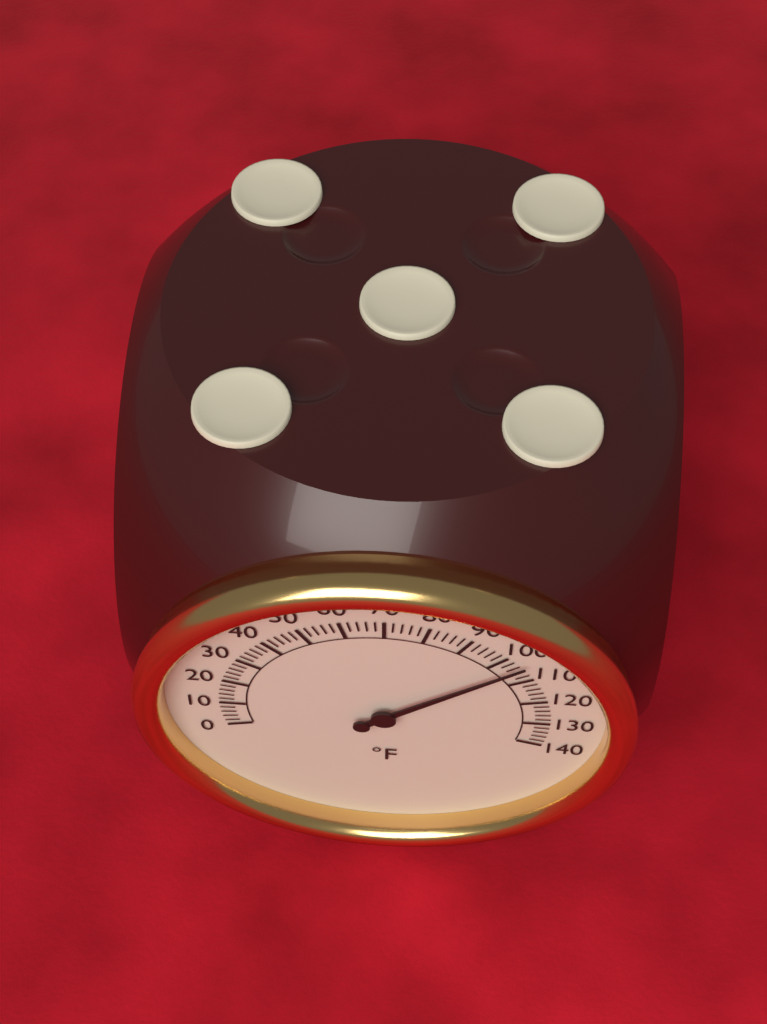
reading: 104 °F
